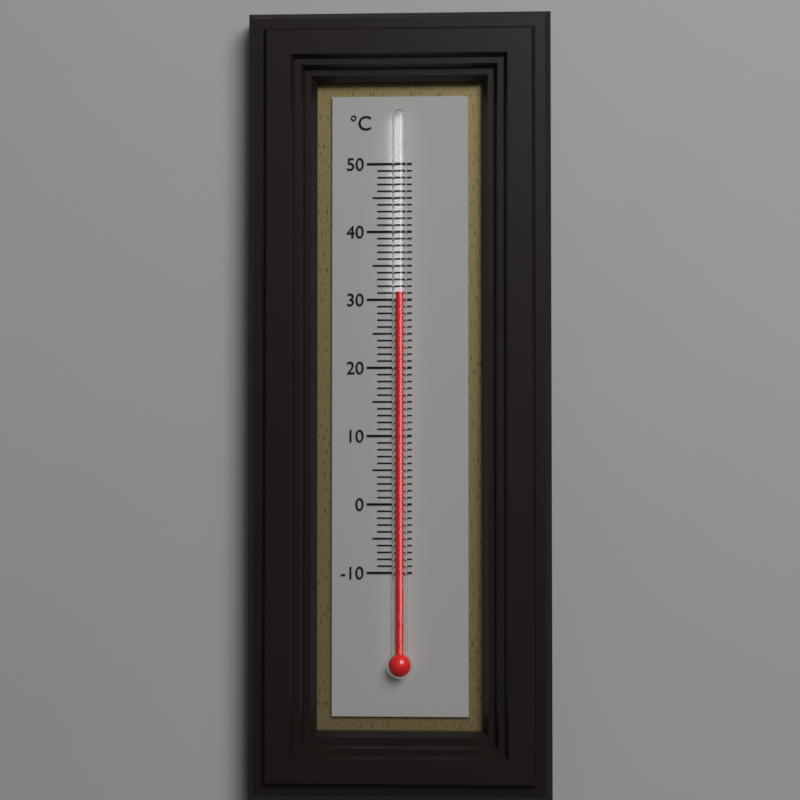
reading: 31 °C
